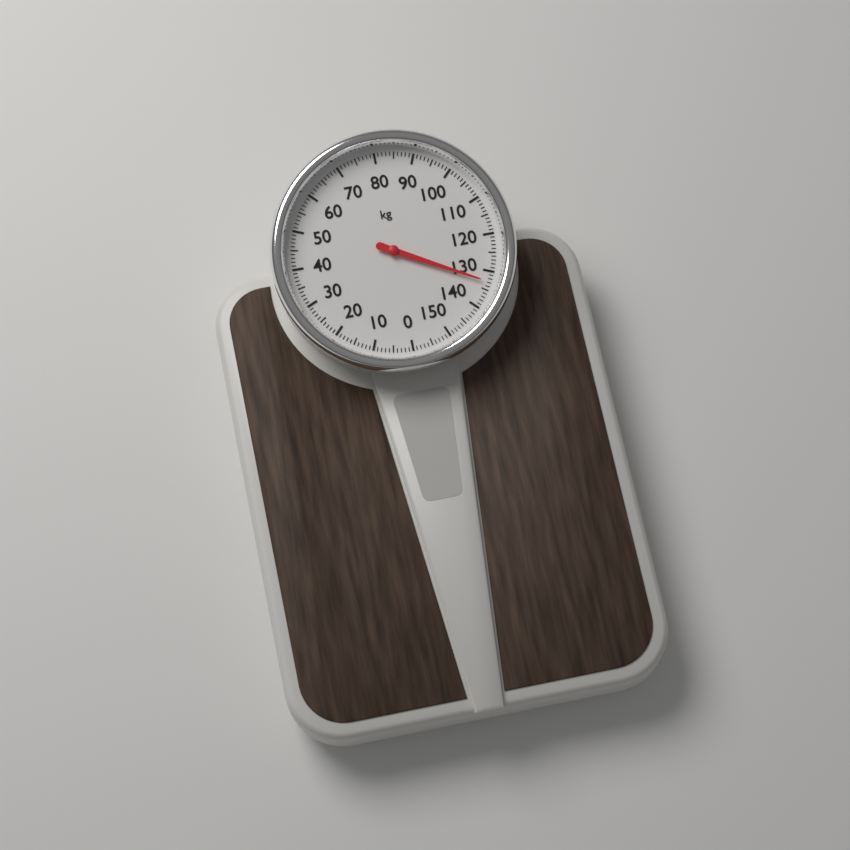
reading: 133 kg
